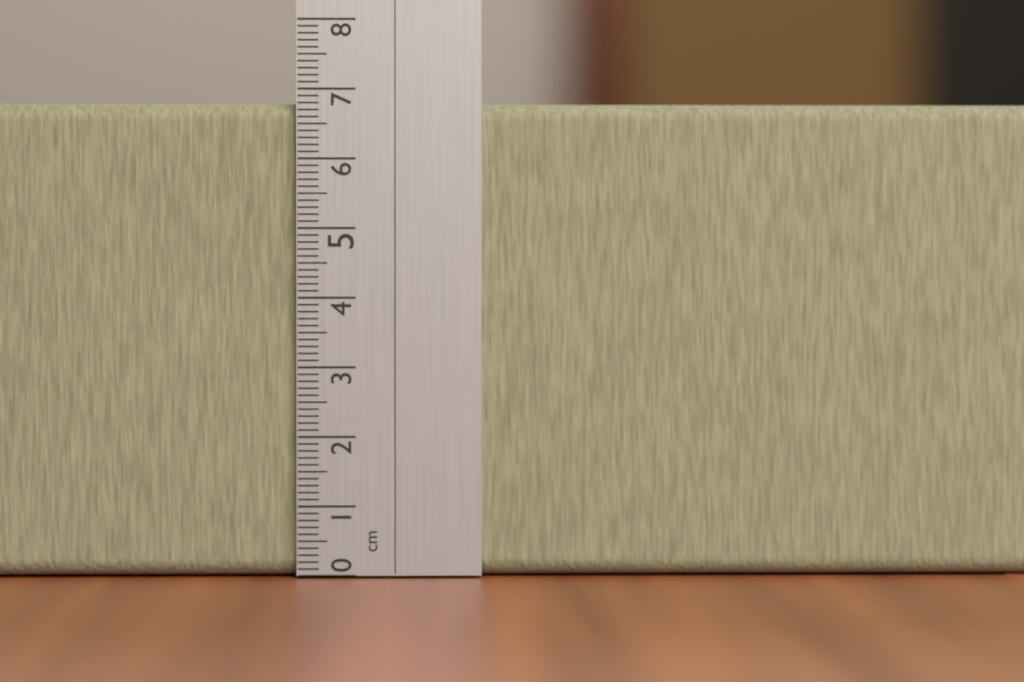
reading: 6.8 cm
